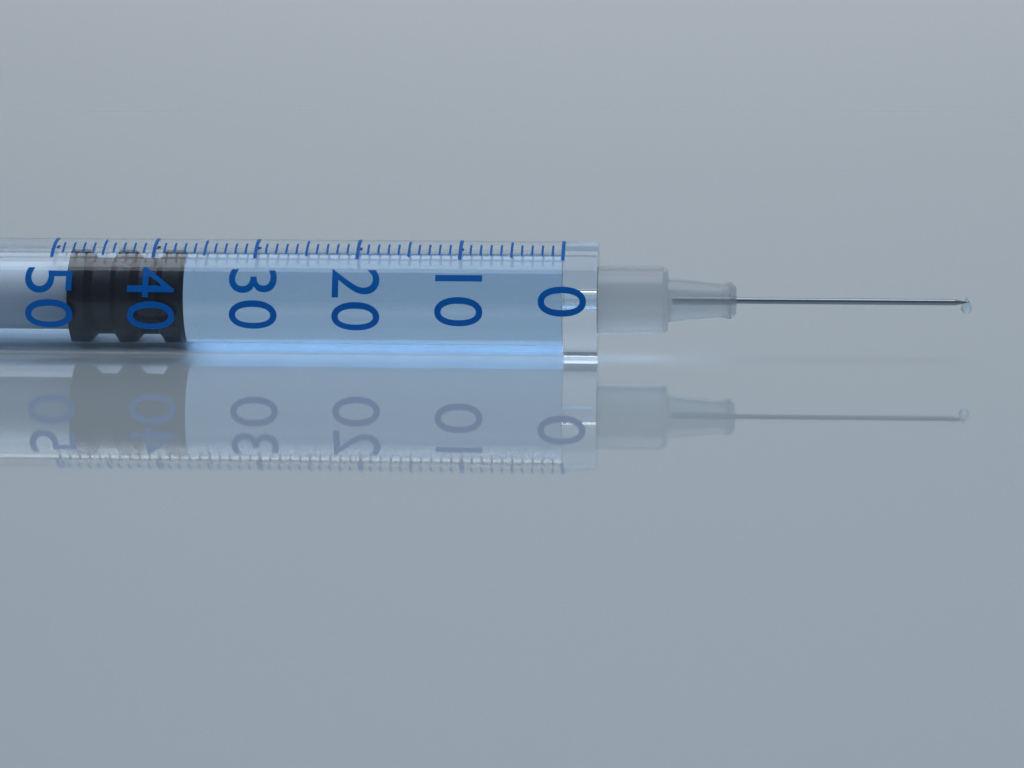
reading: 37 (no unit)
